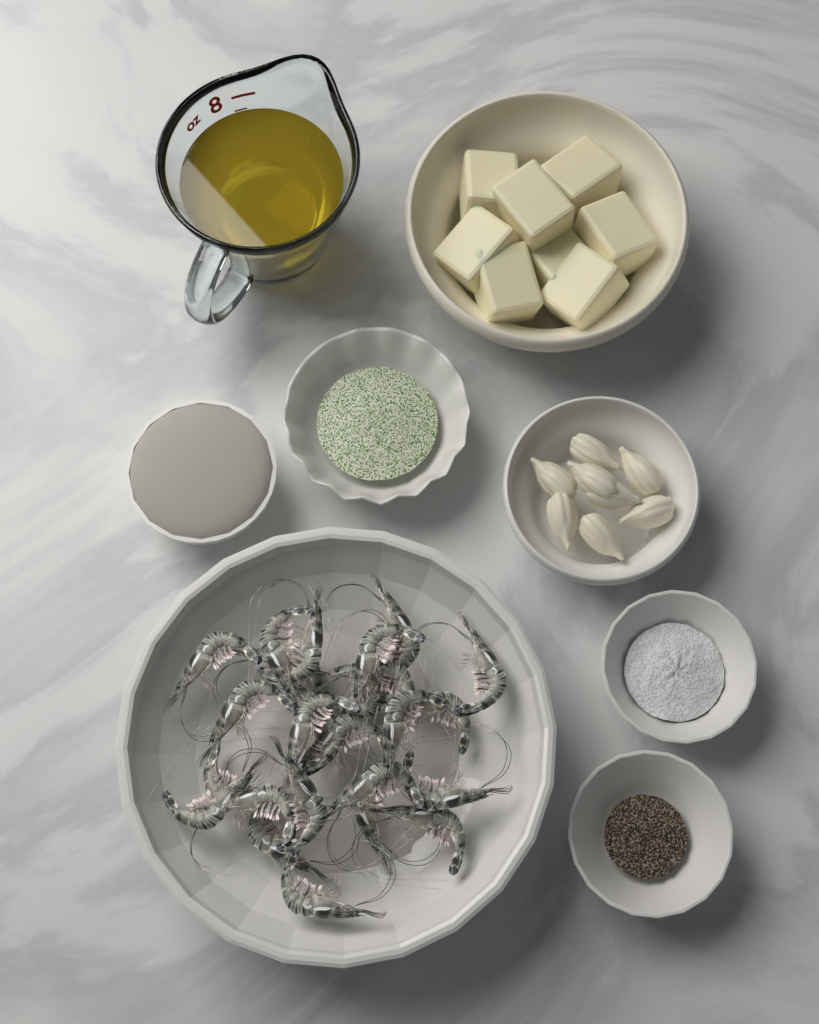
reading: 7 oz
